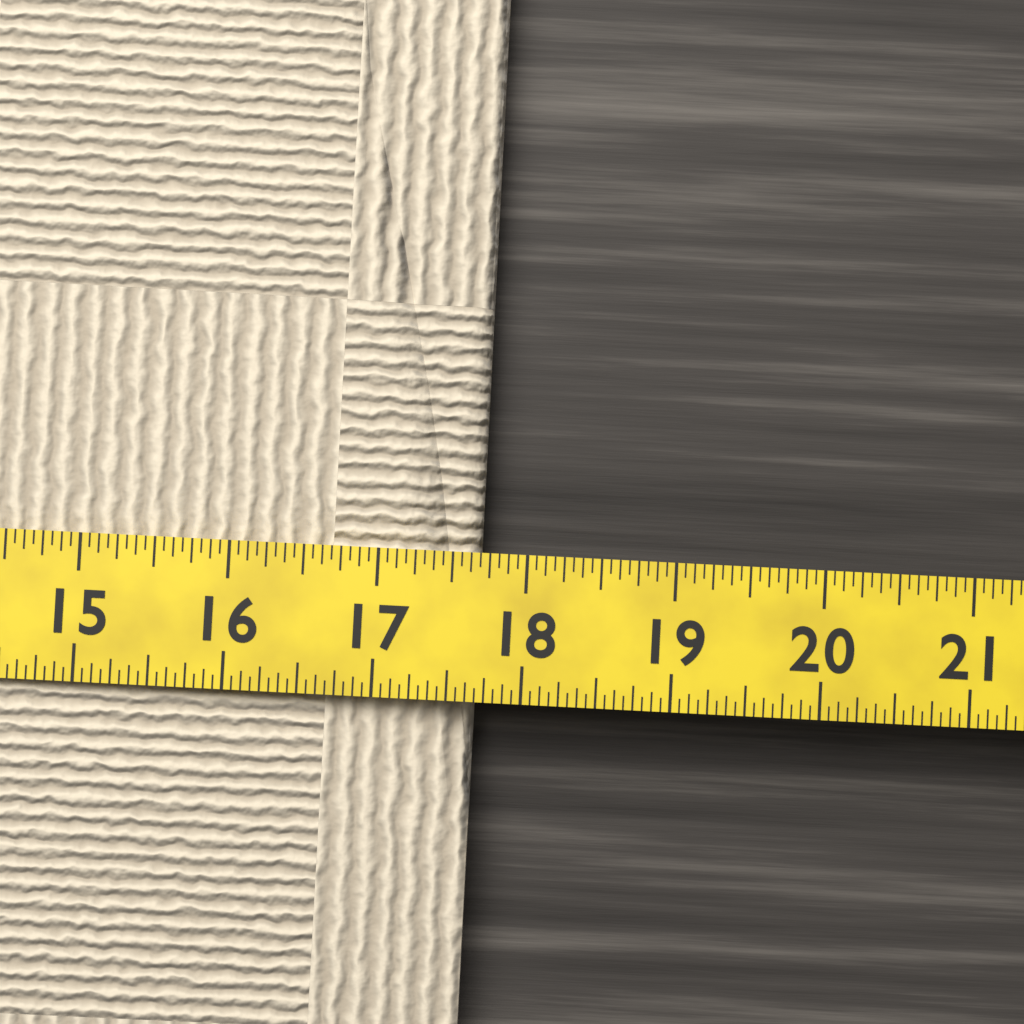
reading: 17.6875 (no unit)
